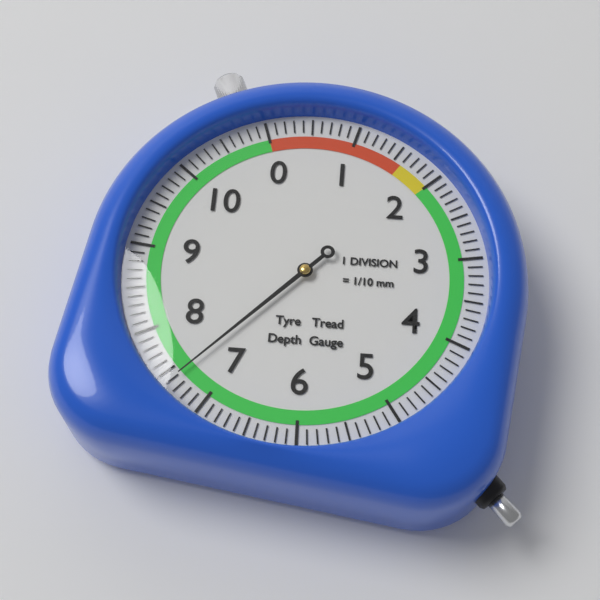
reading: 7.4 mm
